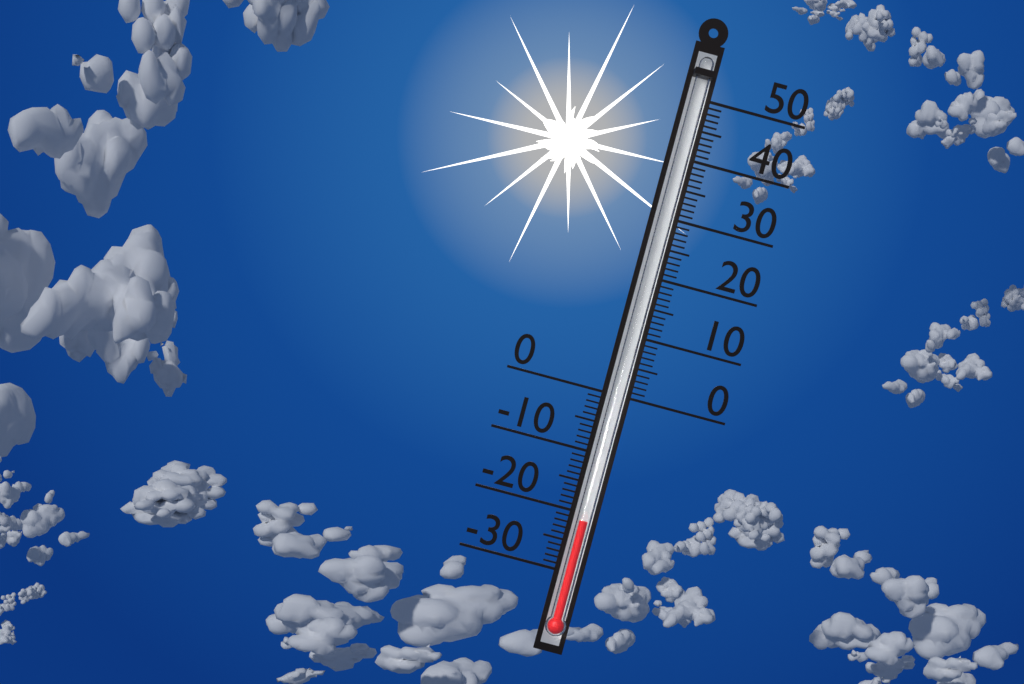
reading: -21 (no unit)
